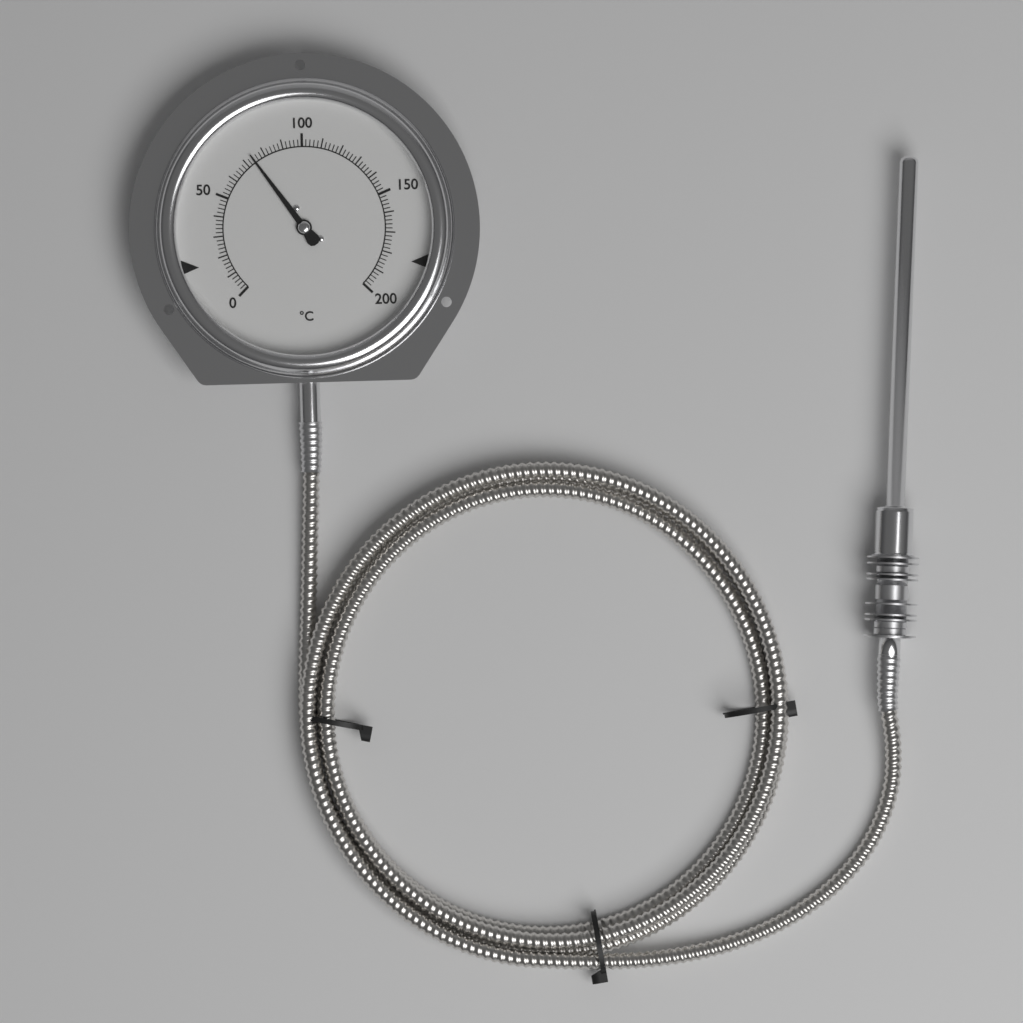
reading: 74 °C
